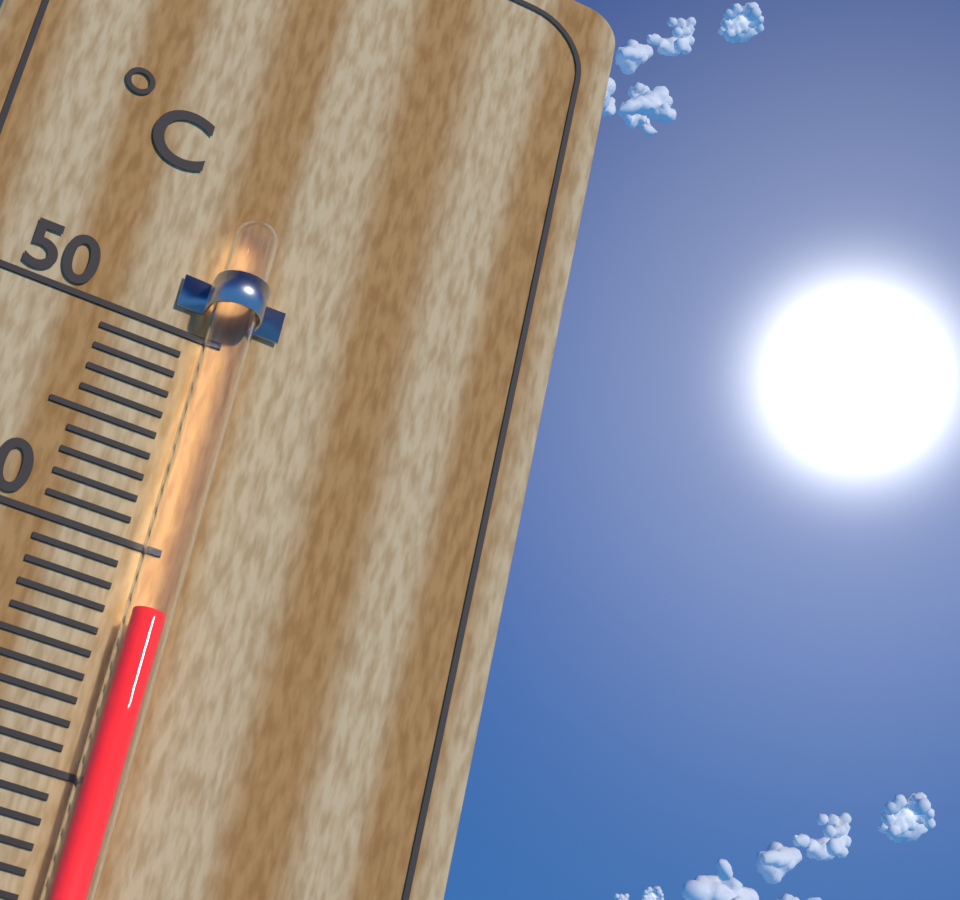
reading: 37 °C
